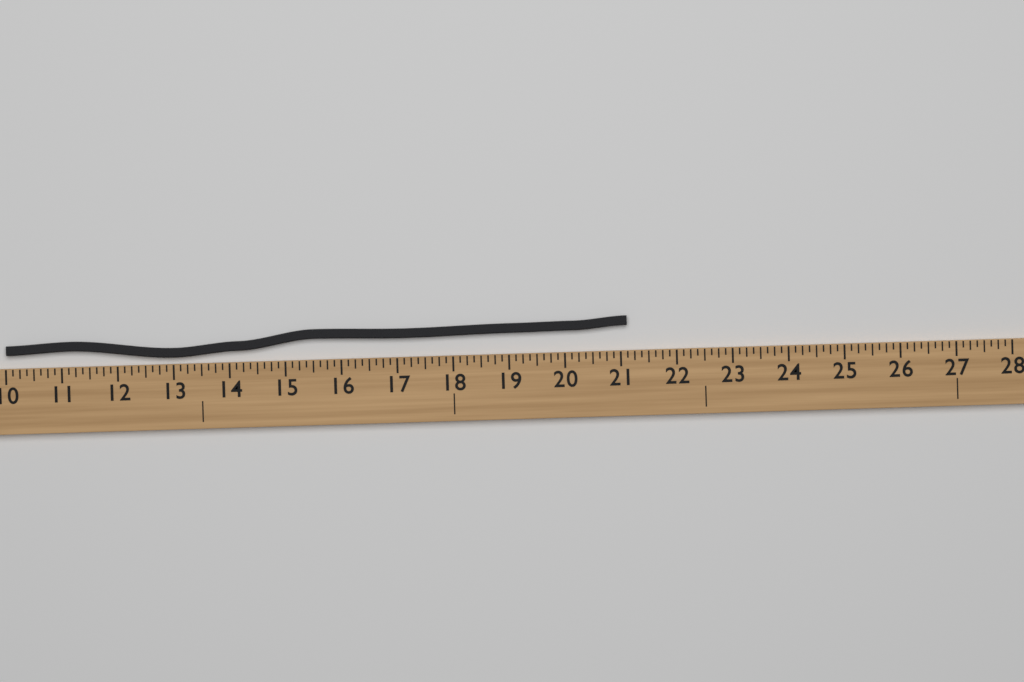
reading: 21.125 (no unit)
